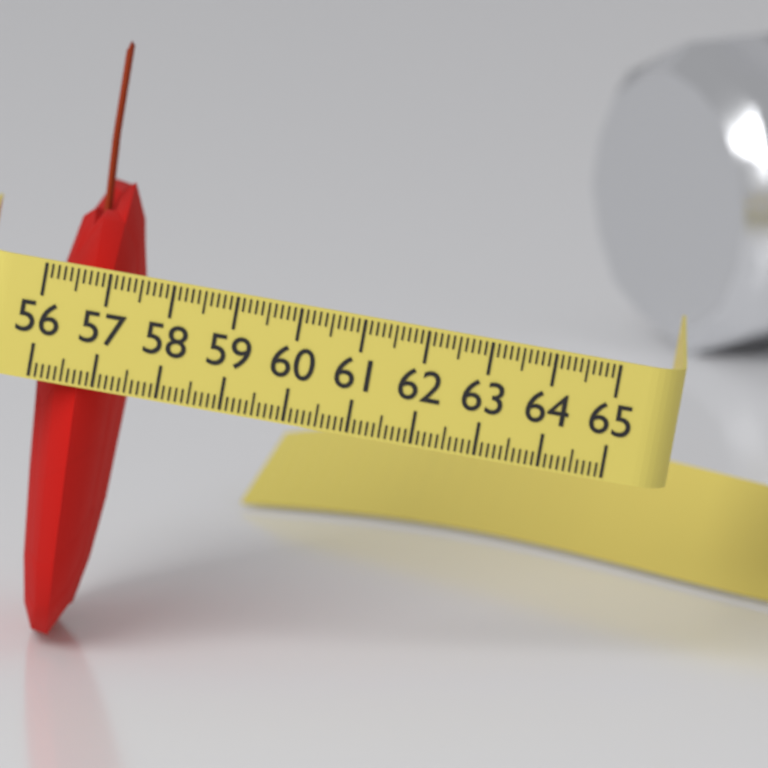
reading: 57.5 (no unit)
